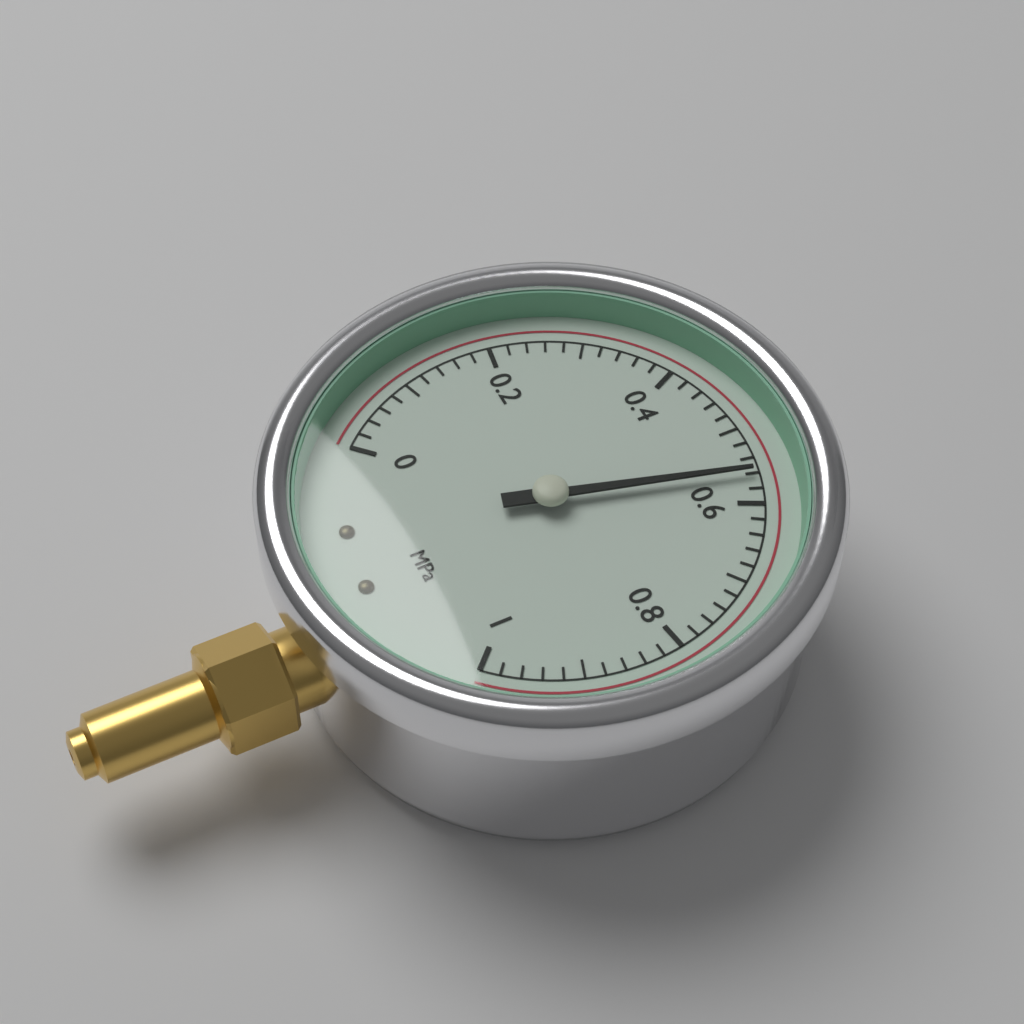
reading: 0.56 MPa
